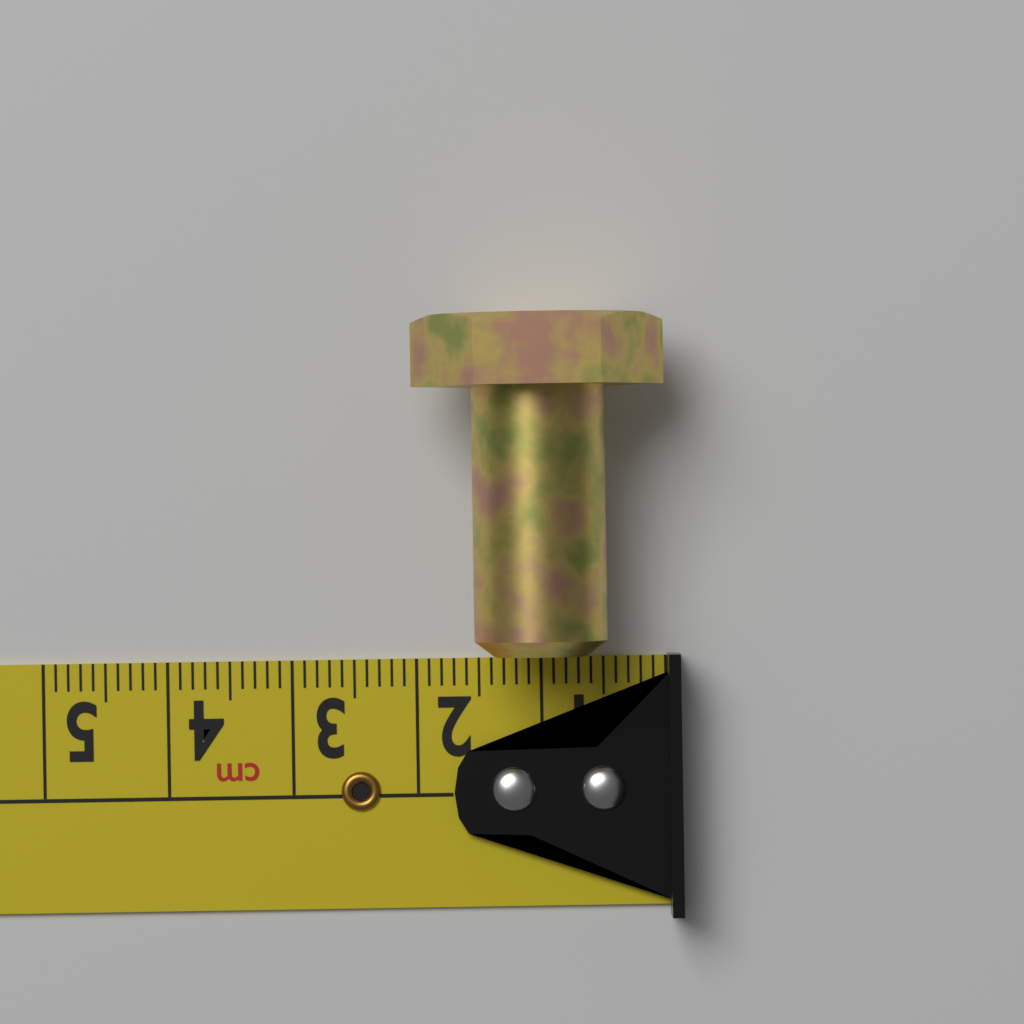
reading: 2.0 cm
